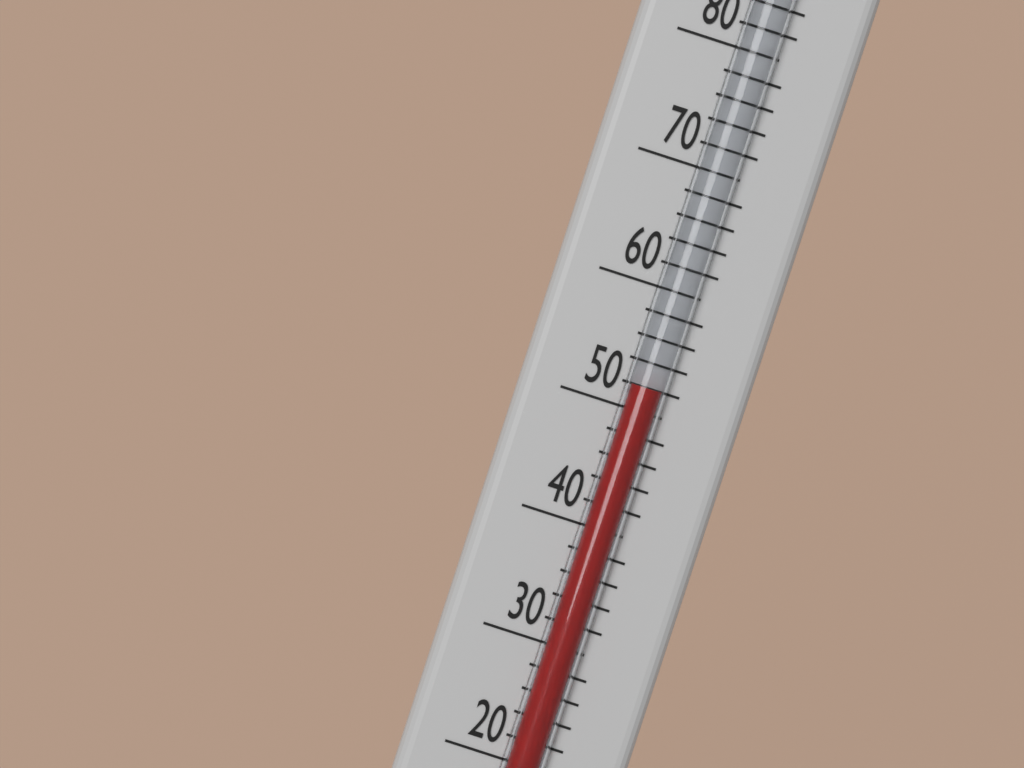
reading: 52 °F
